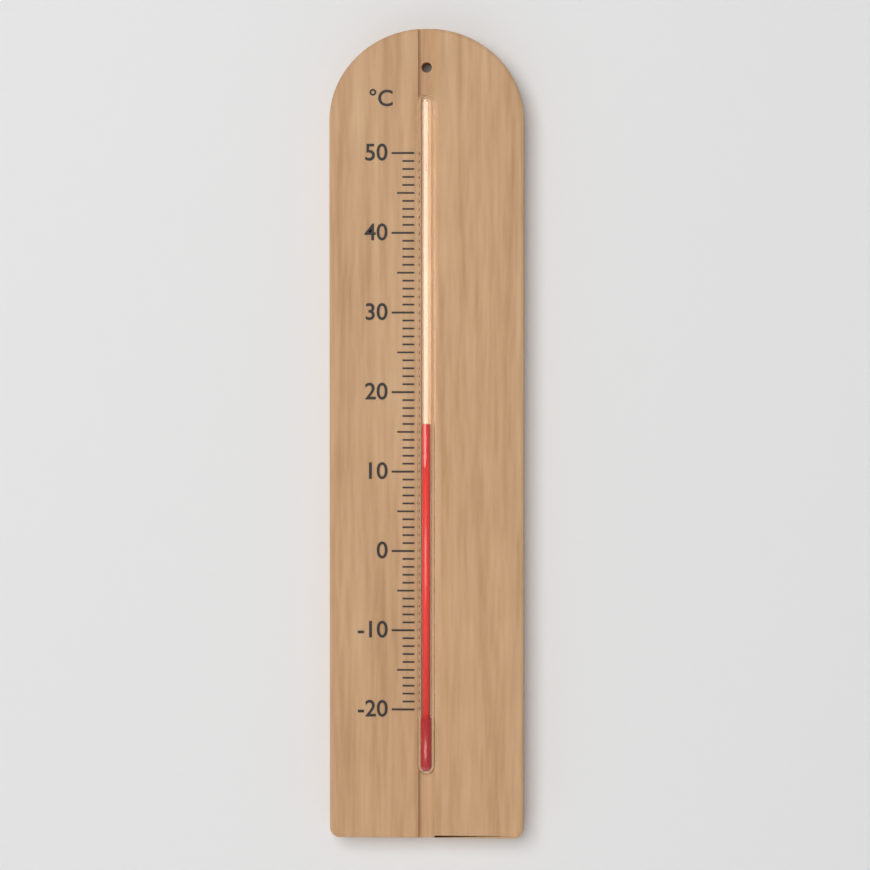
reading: 16 °C
